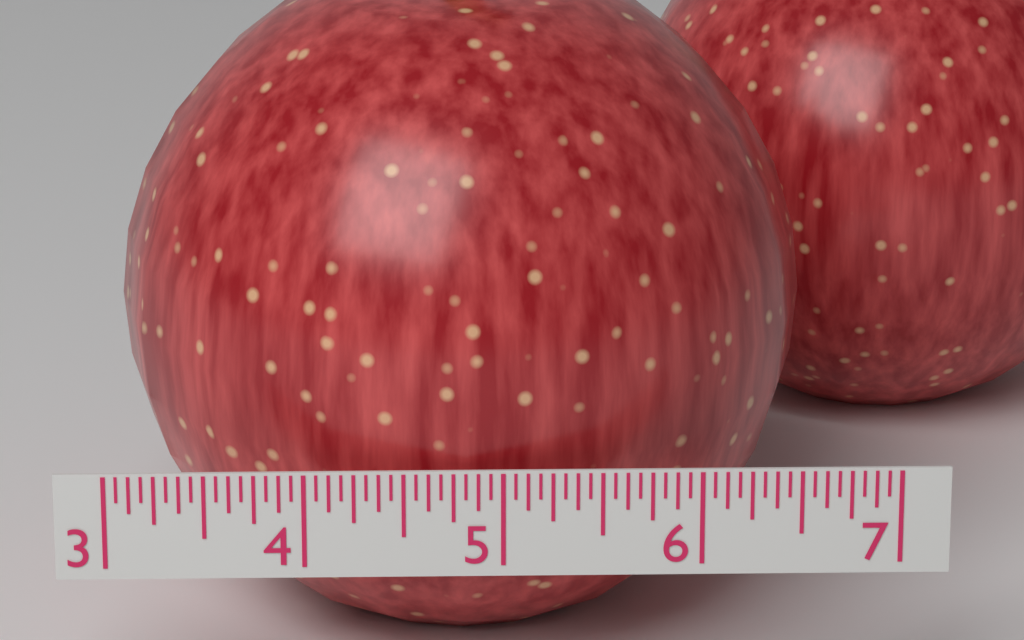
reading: 6.6250 (no unit)
